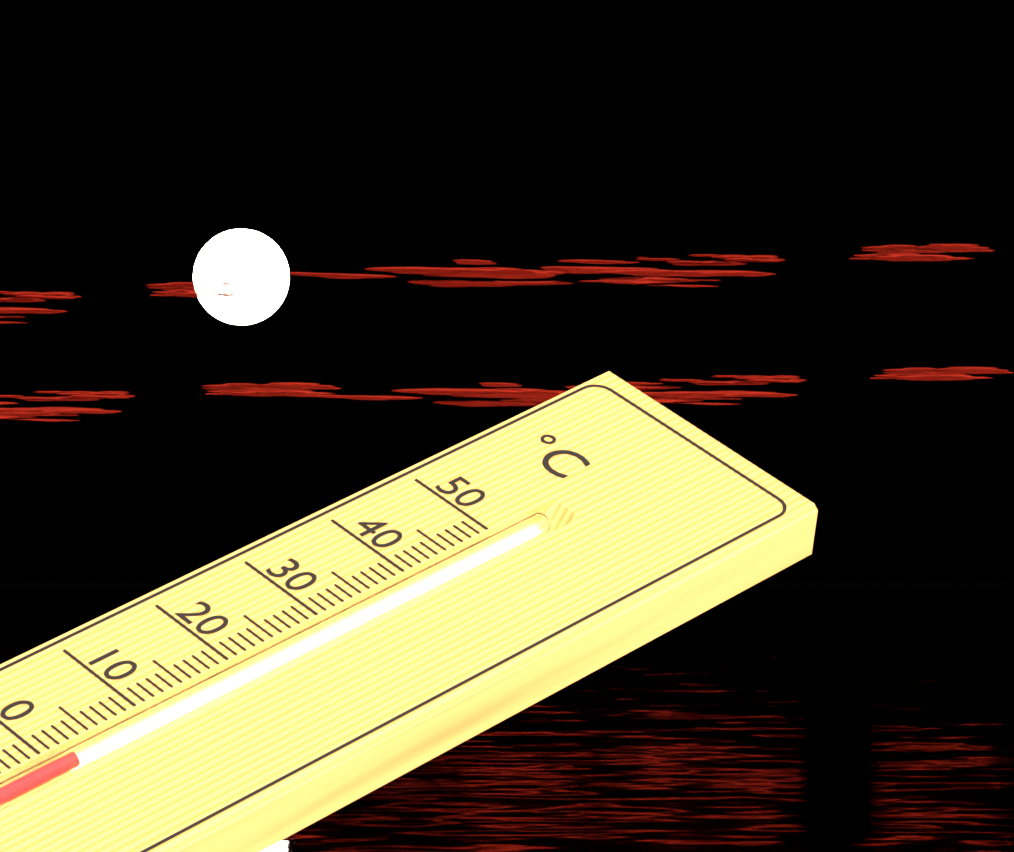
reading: 2 °C
